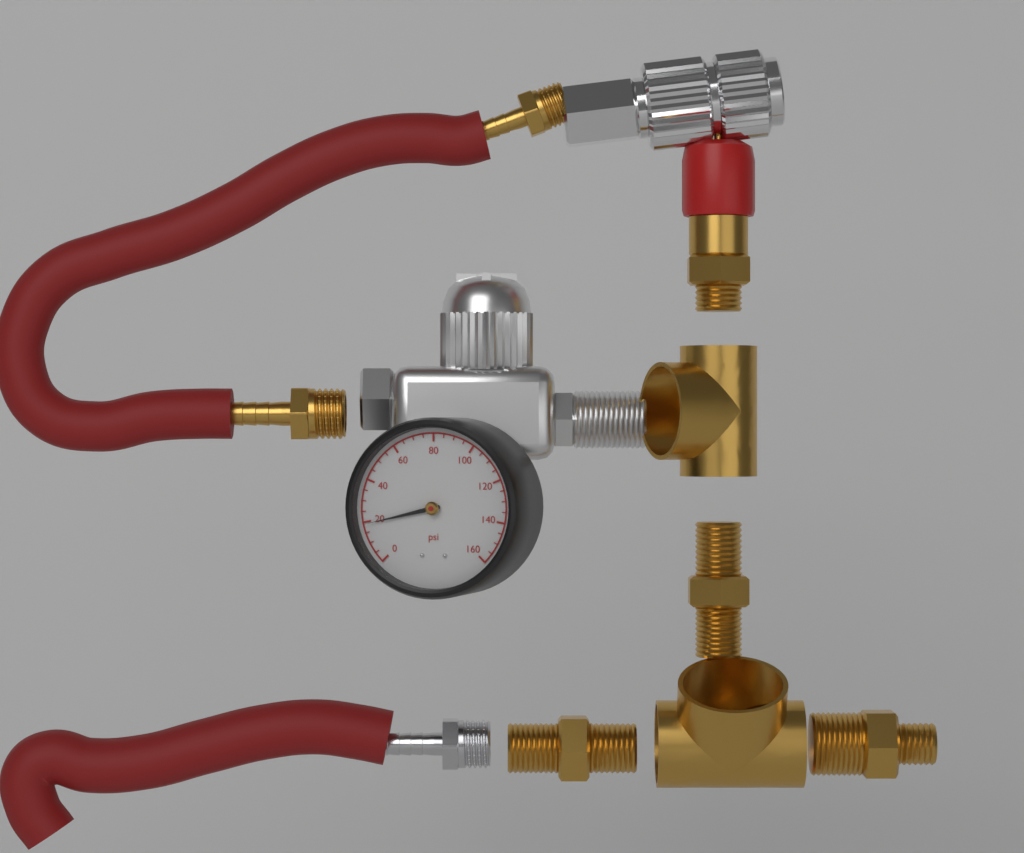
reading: 19 psi
